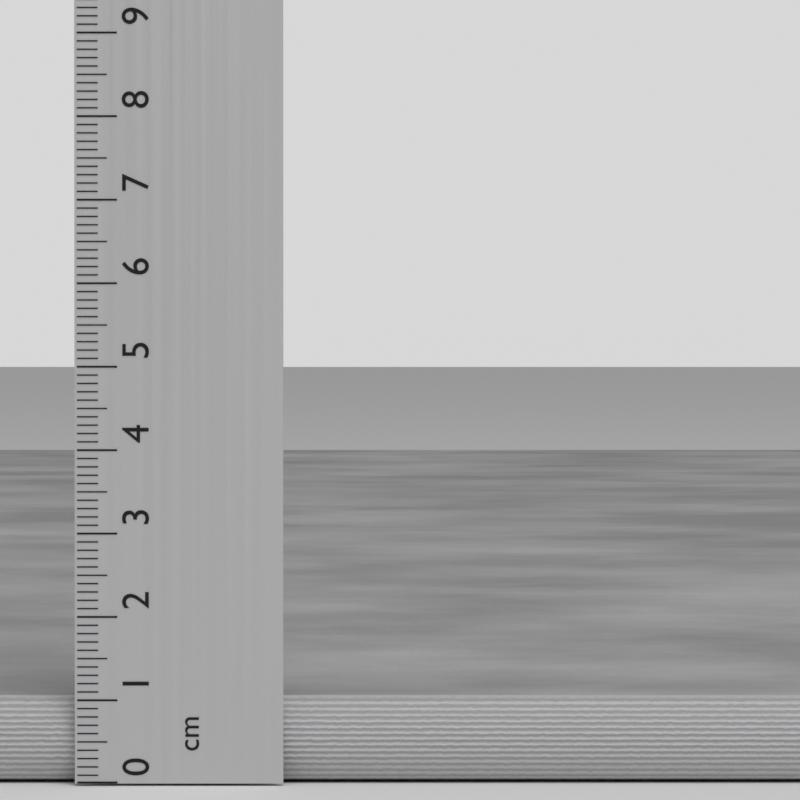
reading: 1.0 cm
